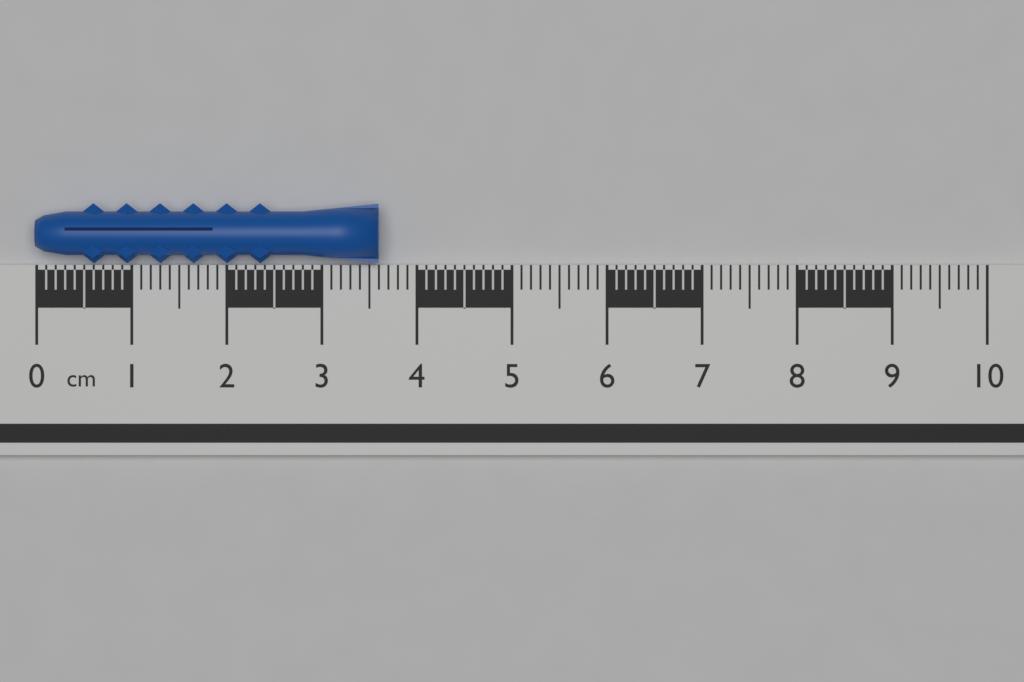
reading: 3.6 cm
